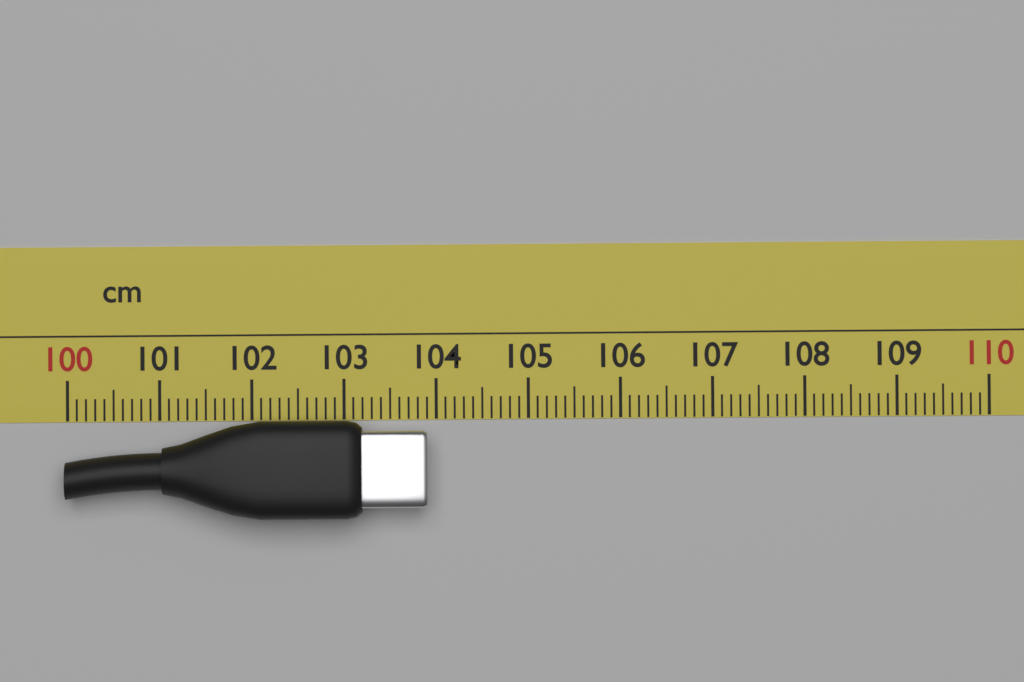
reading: 103.9 cm
